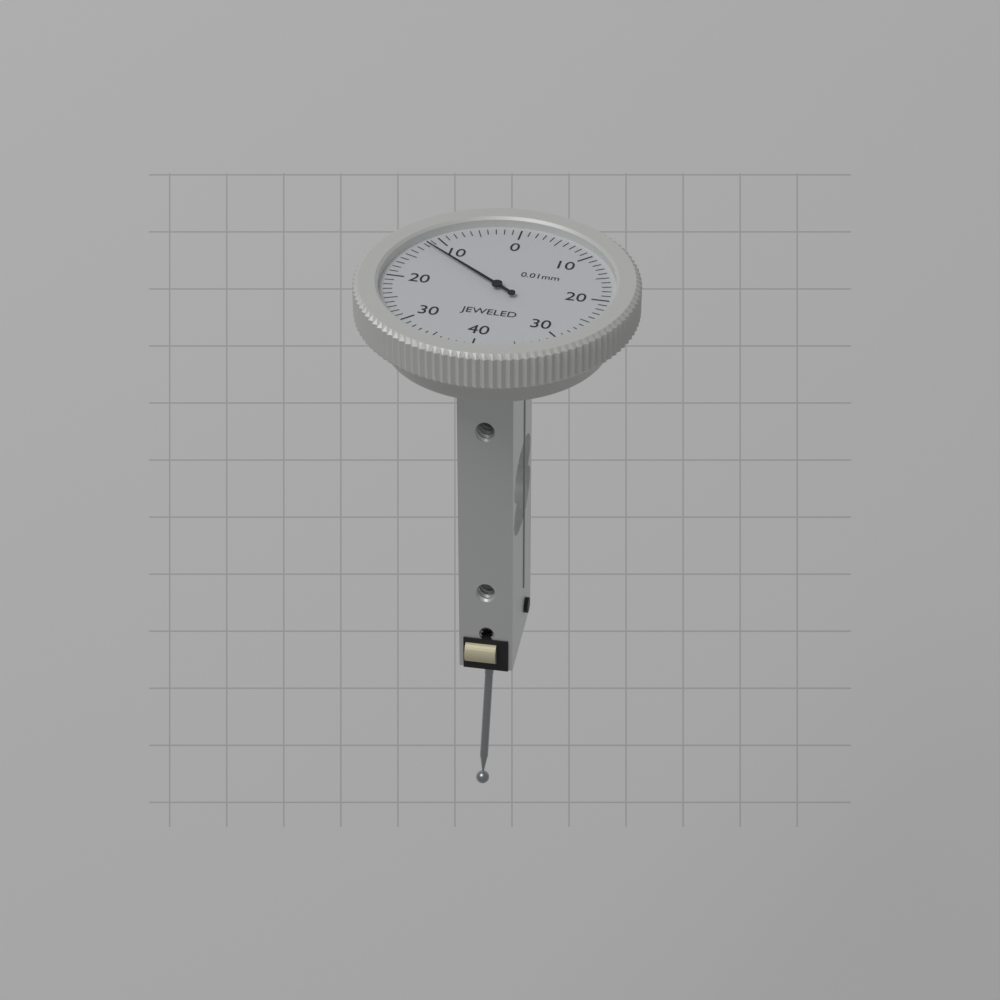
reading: 0.12 mm
